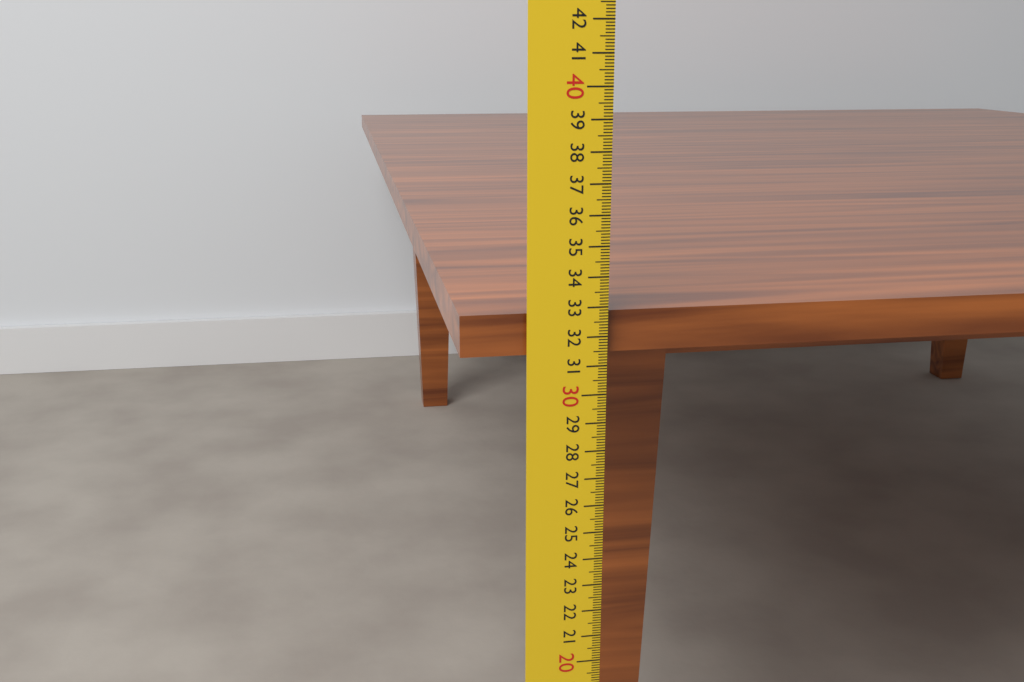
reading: 32.8 cm
